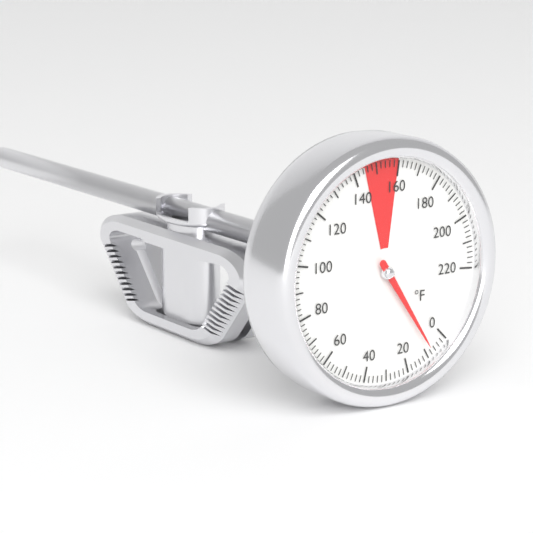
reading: 8 °F
